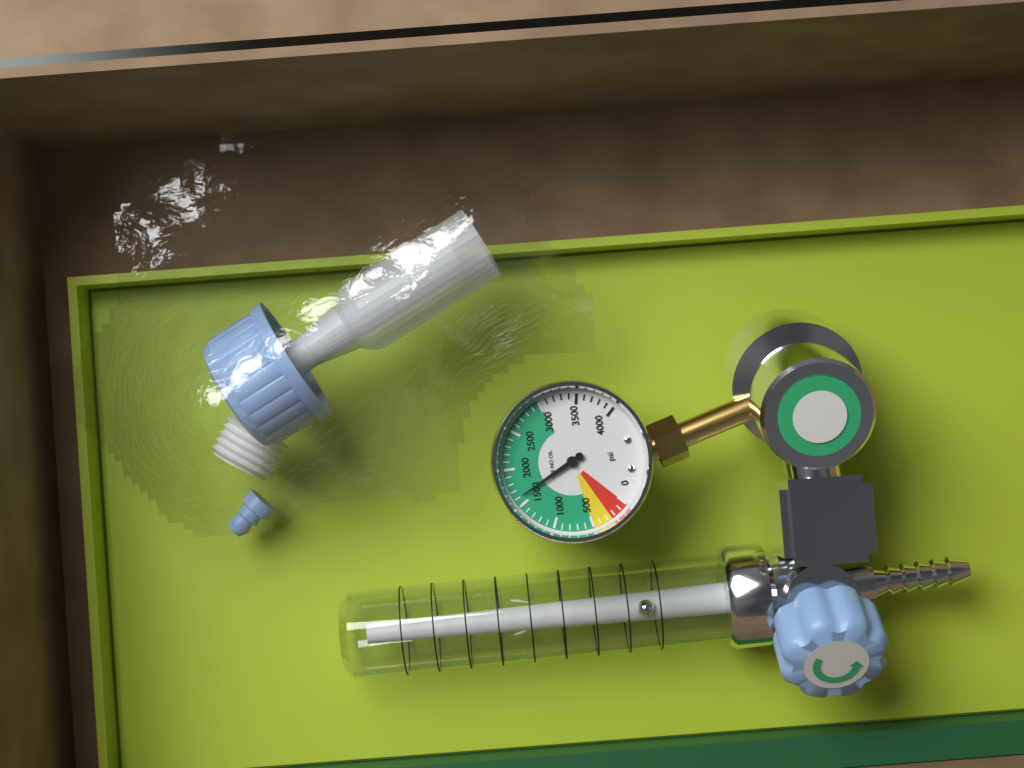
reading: 1600 psi
